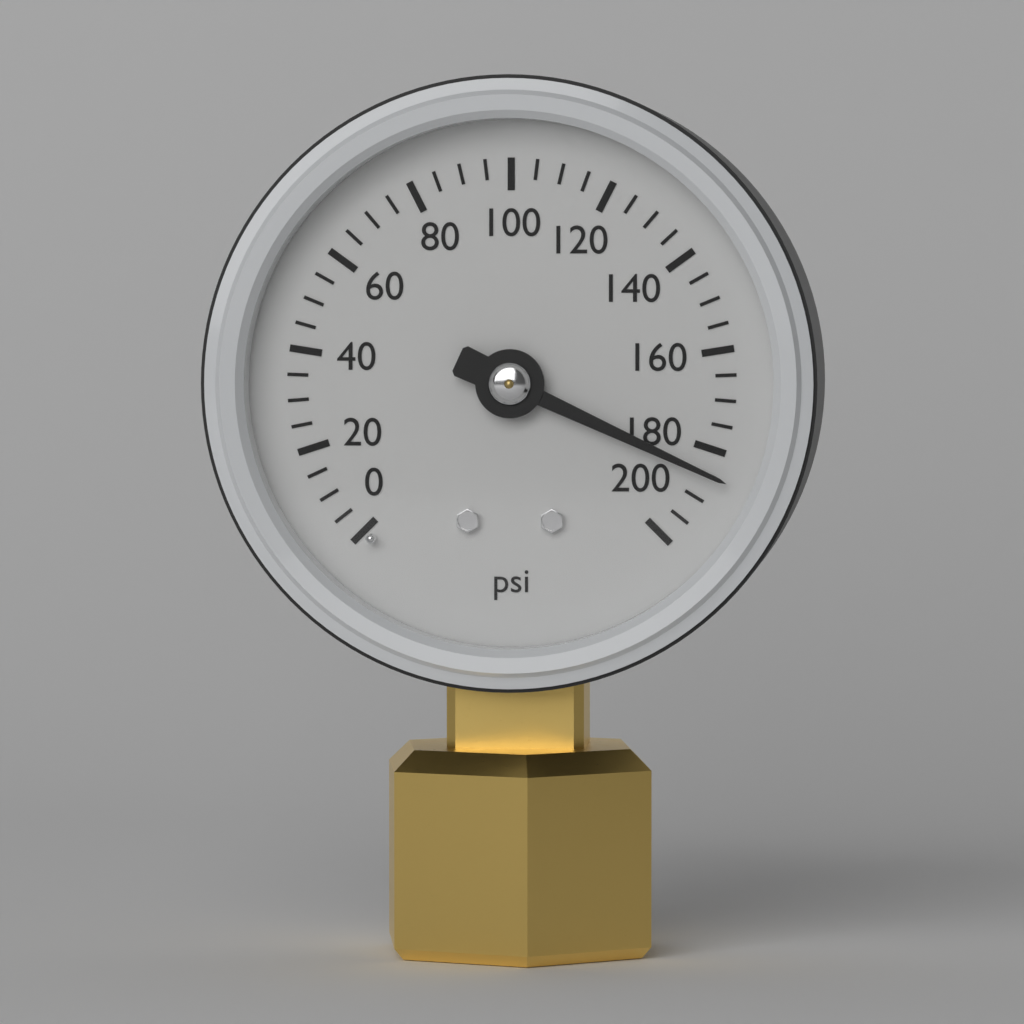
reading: 185 psi
